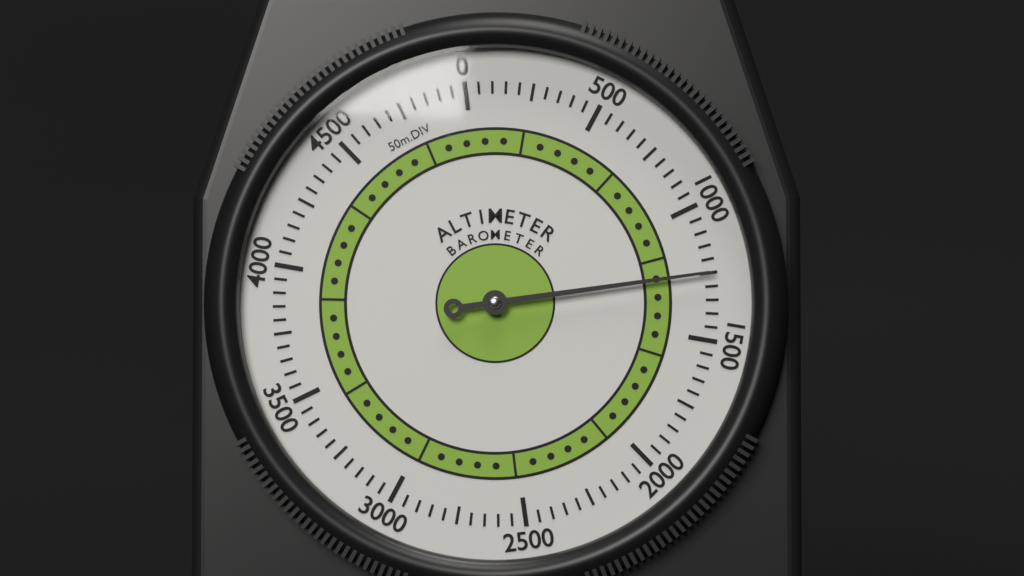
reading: 1250 m
